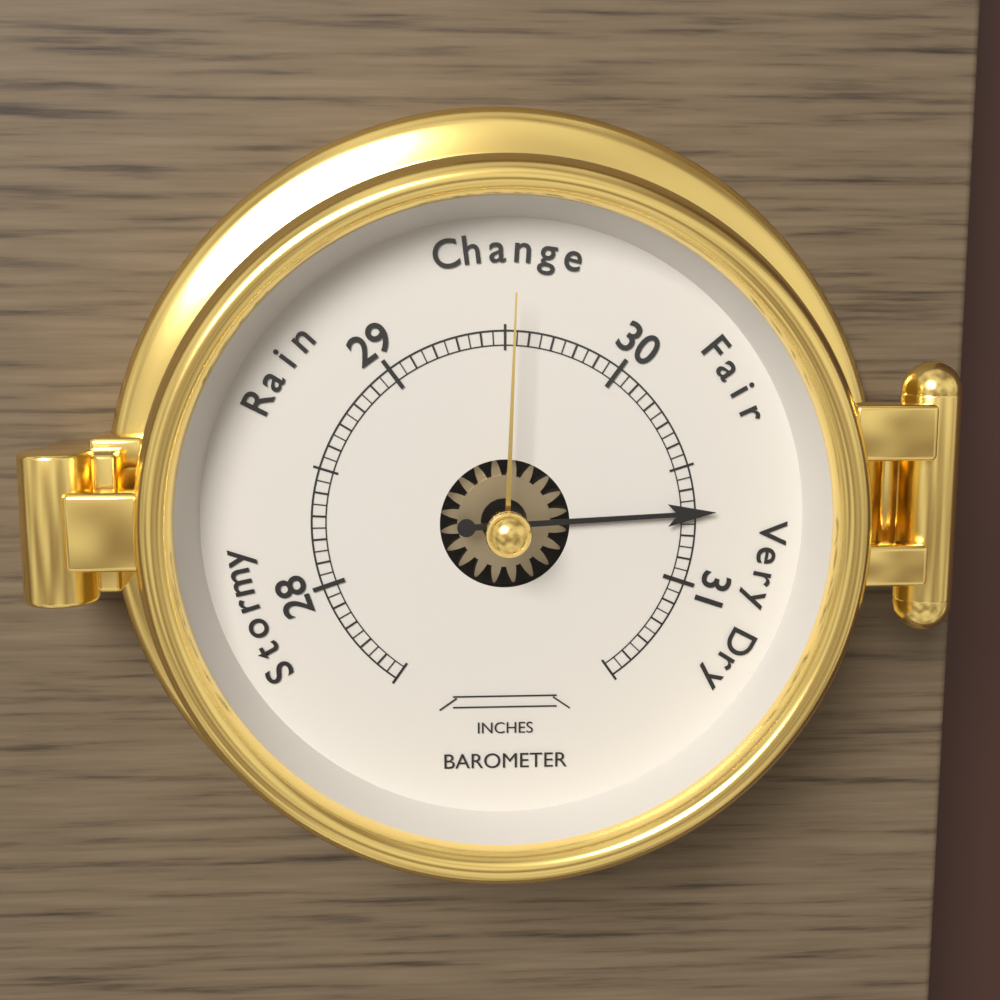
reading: 30.70 inches
